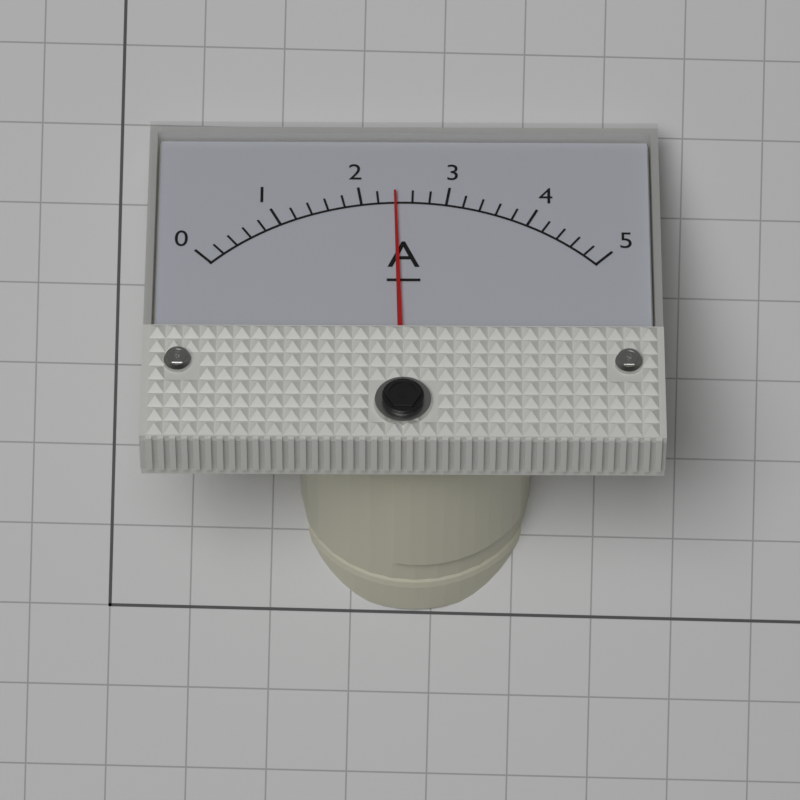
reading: 2.4 A
